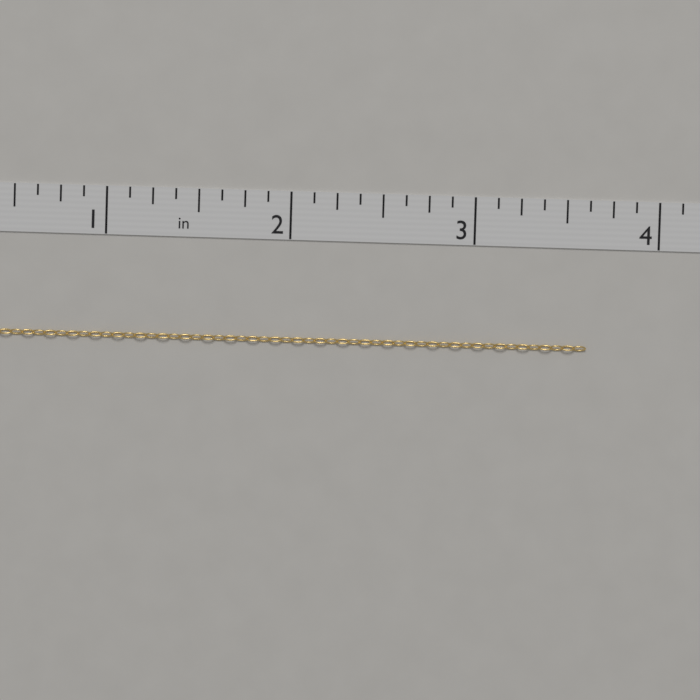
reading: 3.625 in
